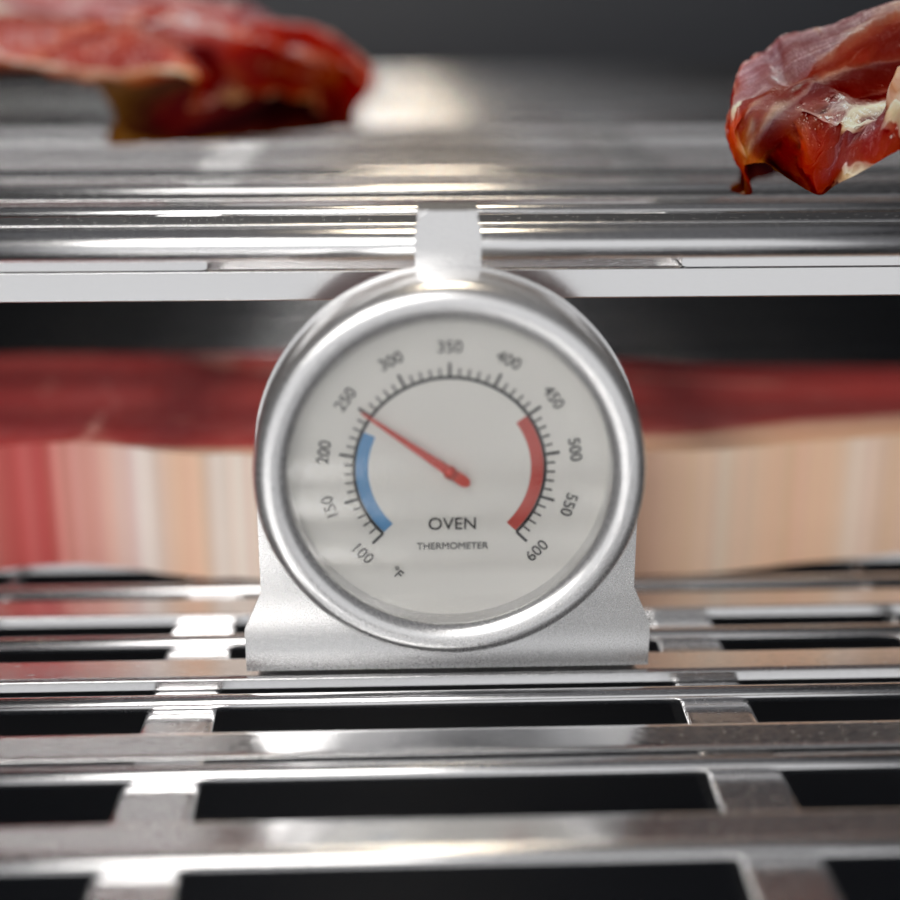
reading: 250 °F
